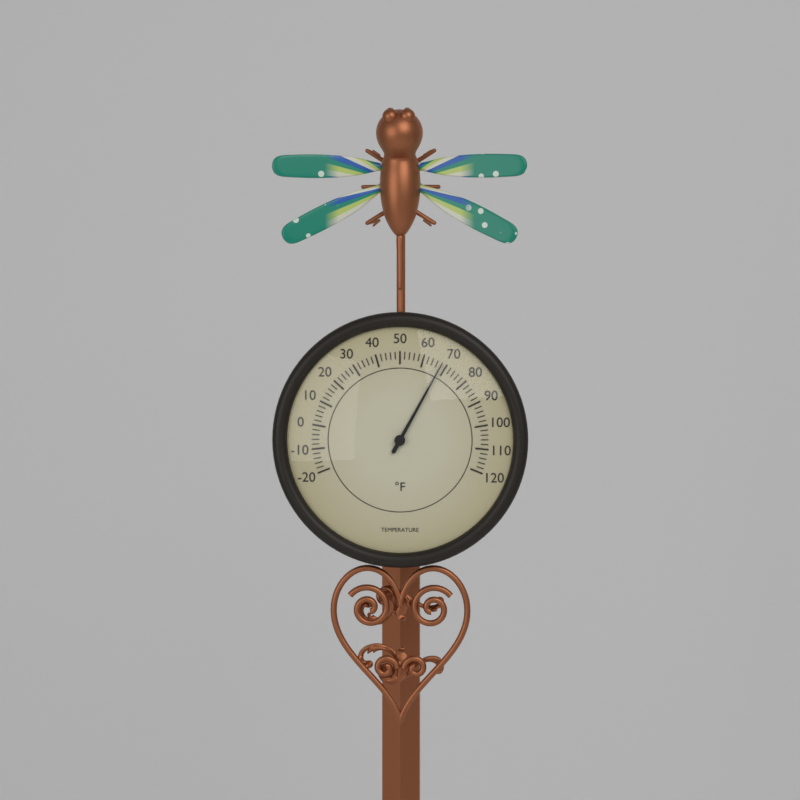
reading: 68 °F
